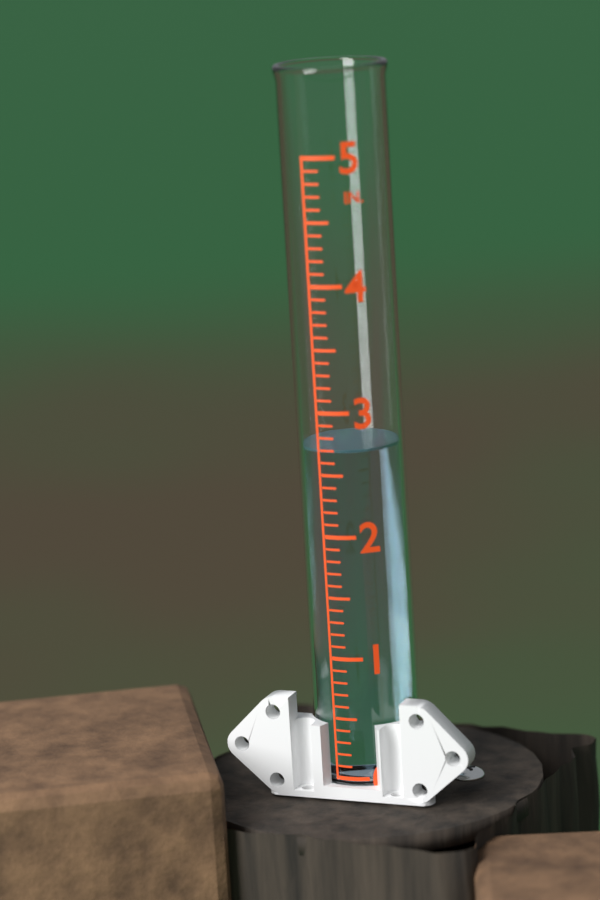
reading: 2.7 in
